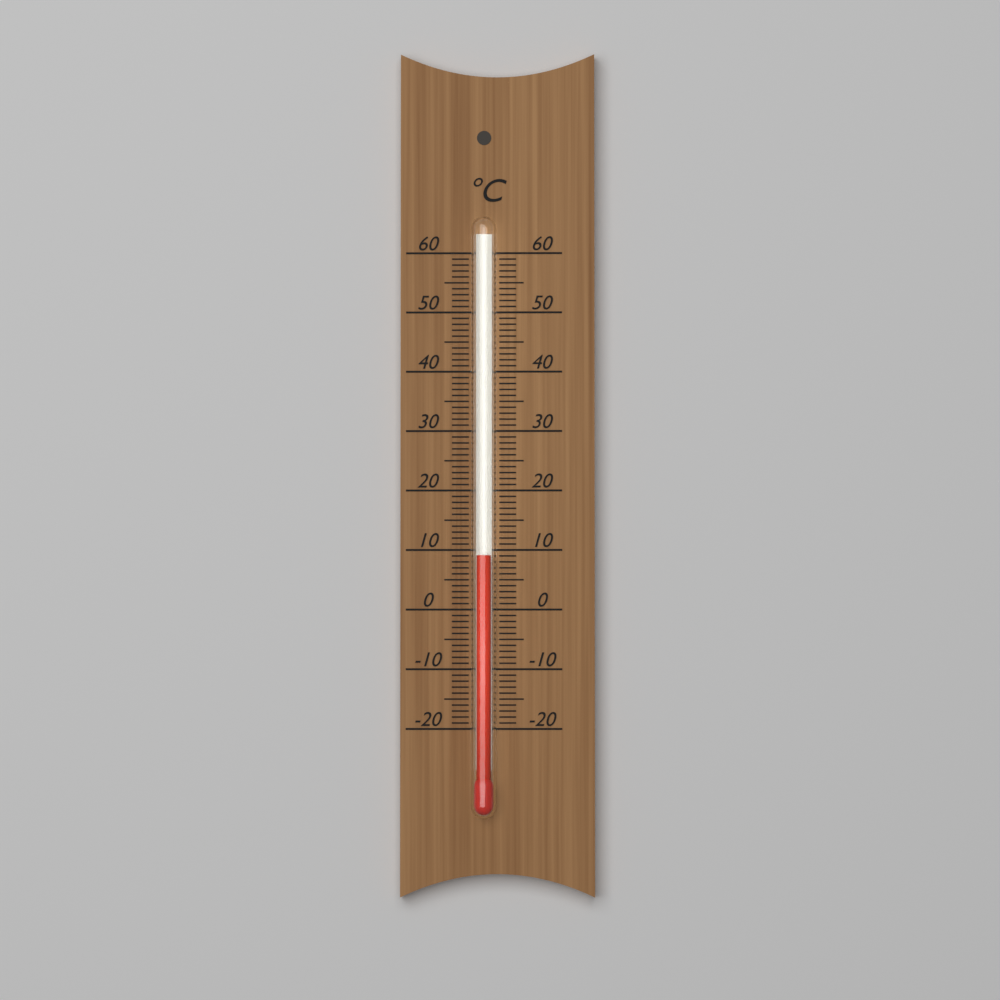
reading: 9 °C
